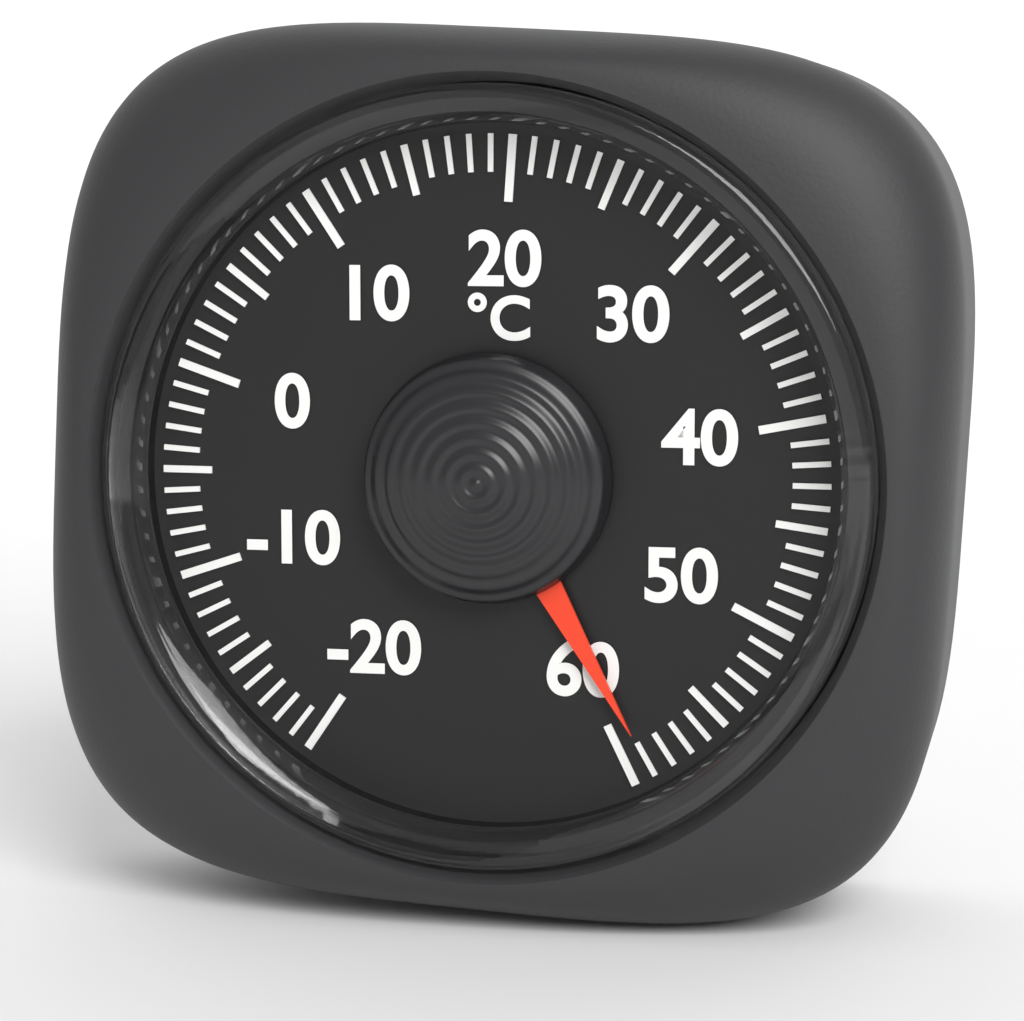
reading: 59 °C
